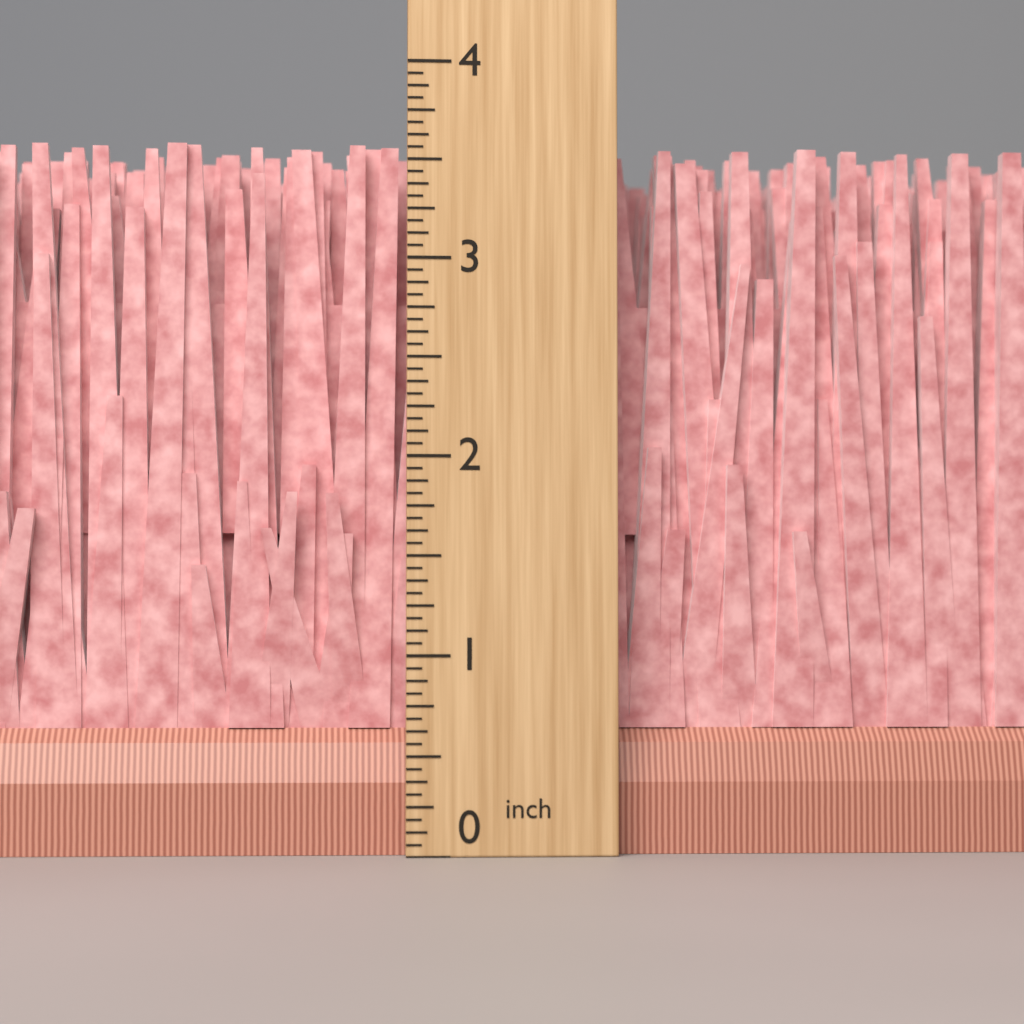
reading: 3.6250 inch
